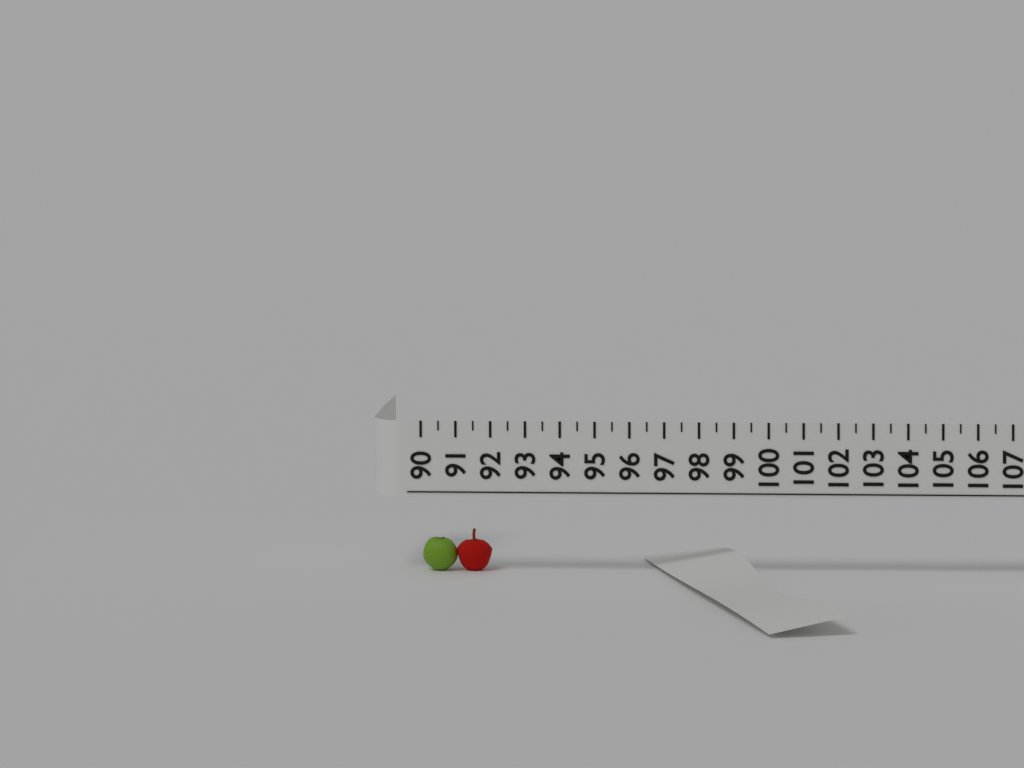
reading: 92.0 (no unit)
